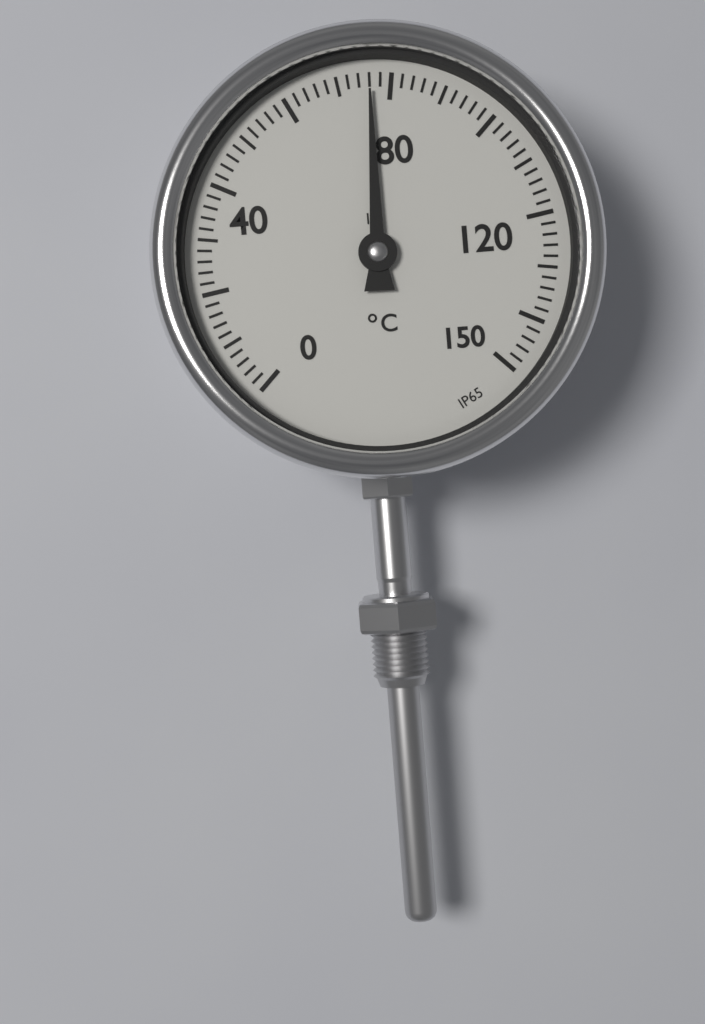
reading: 76 °C
